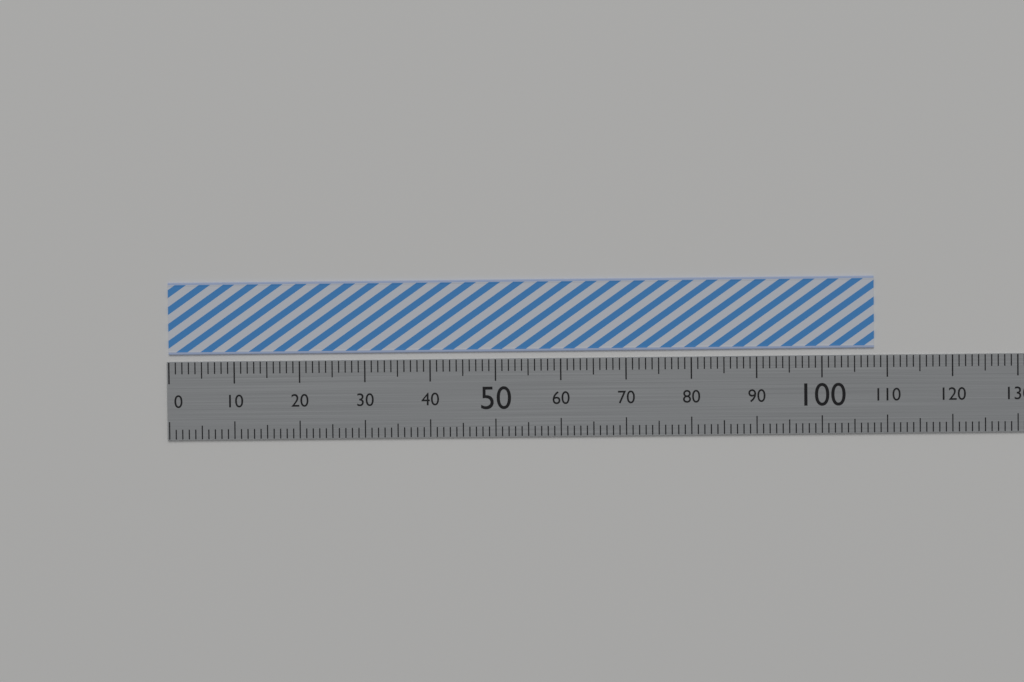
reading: 108 (no unit)
